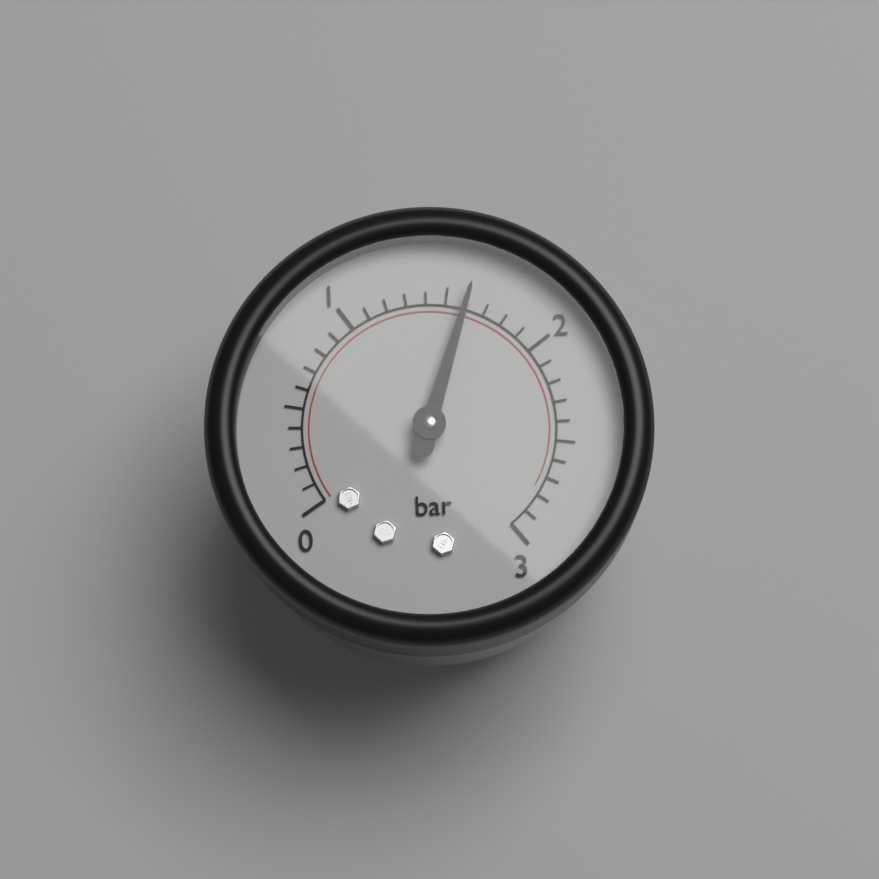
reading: 1.6 bar
